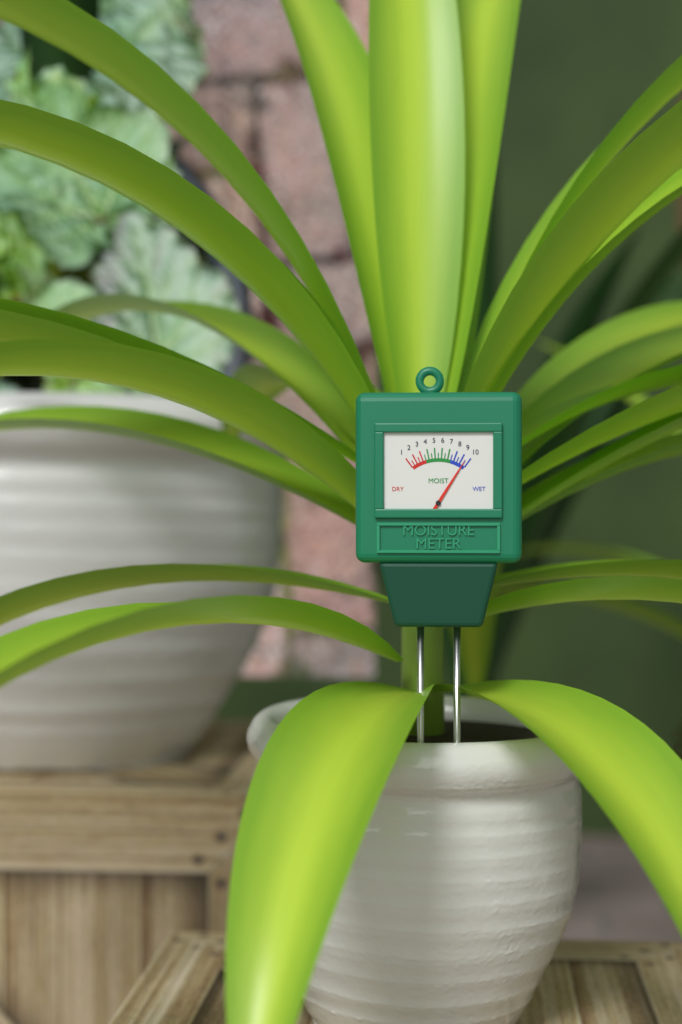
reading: 9.5 (no unit)
